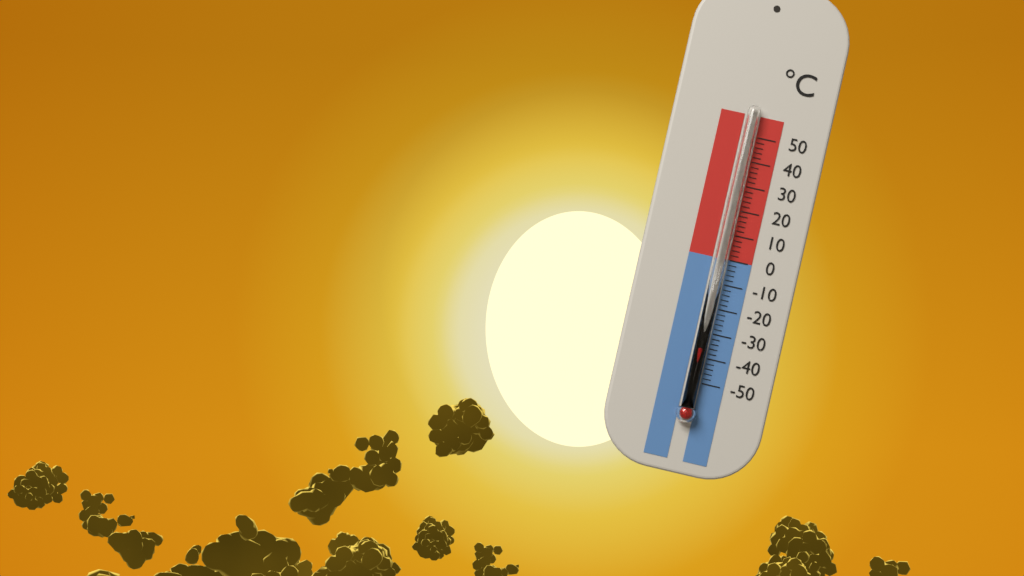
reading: -36 °C
